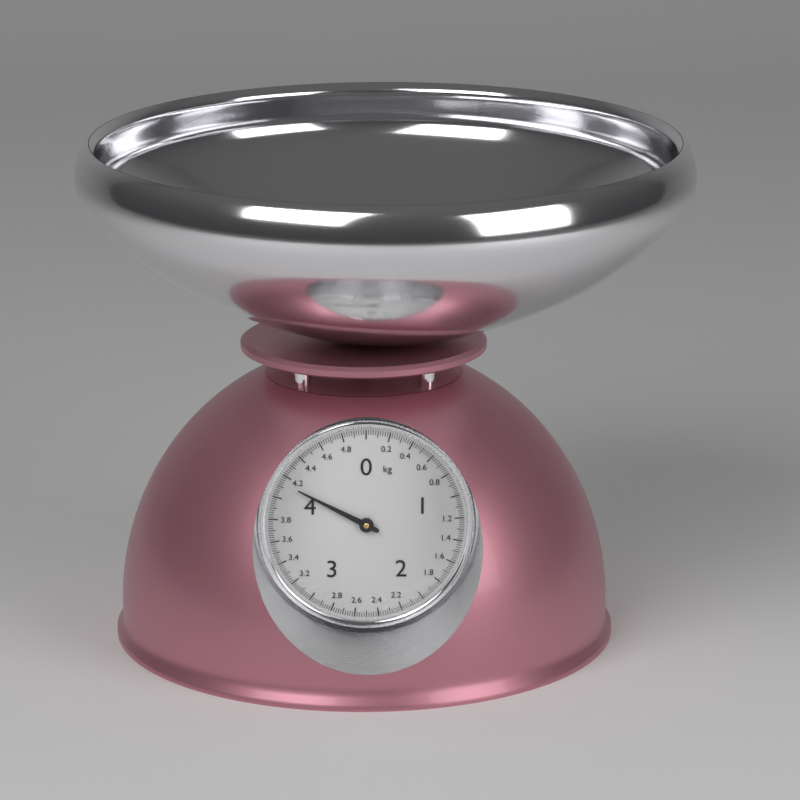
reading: 4.14 kg
